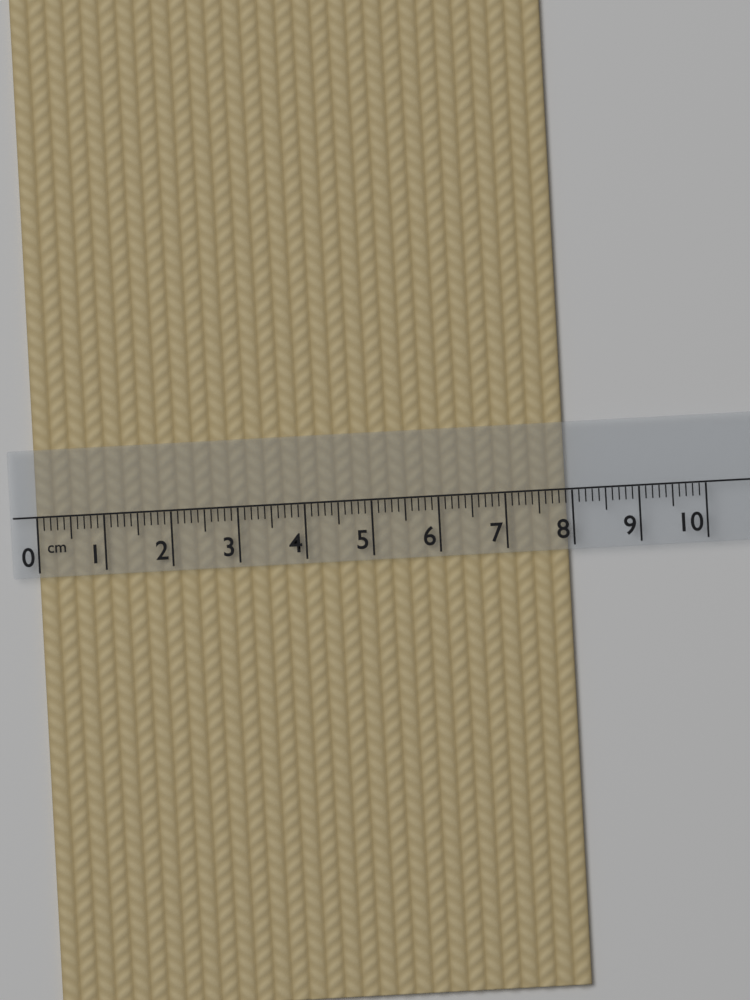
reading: 7.9 cm
